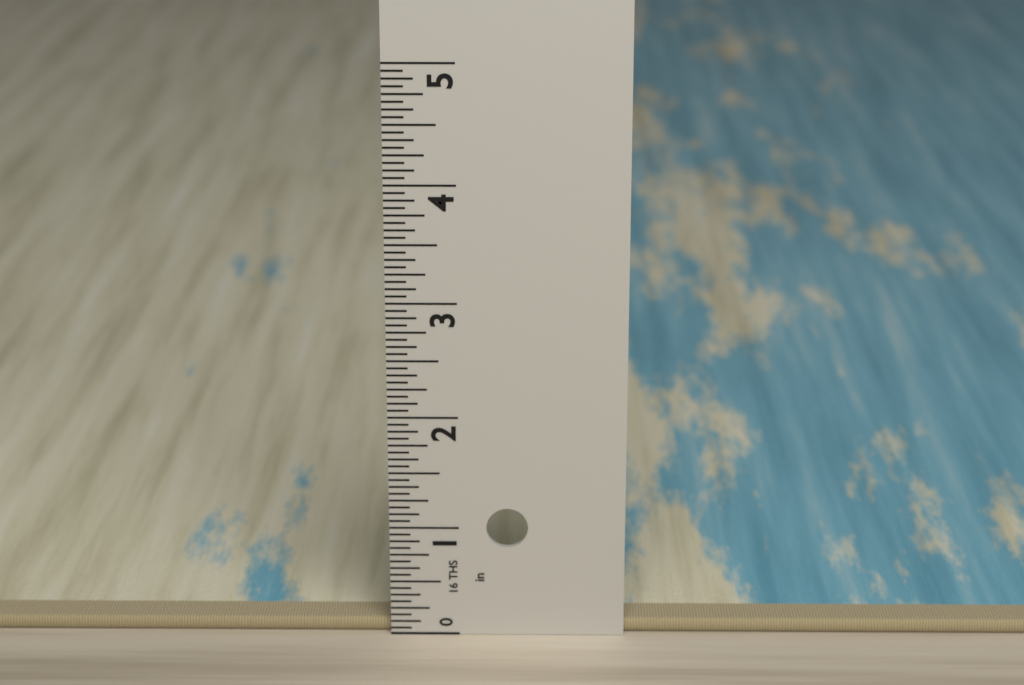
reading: 0.1250 in
